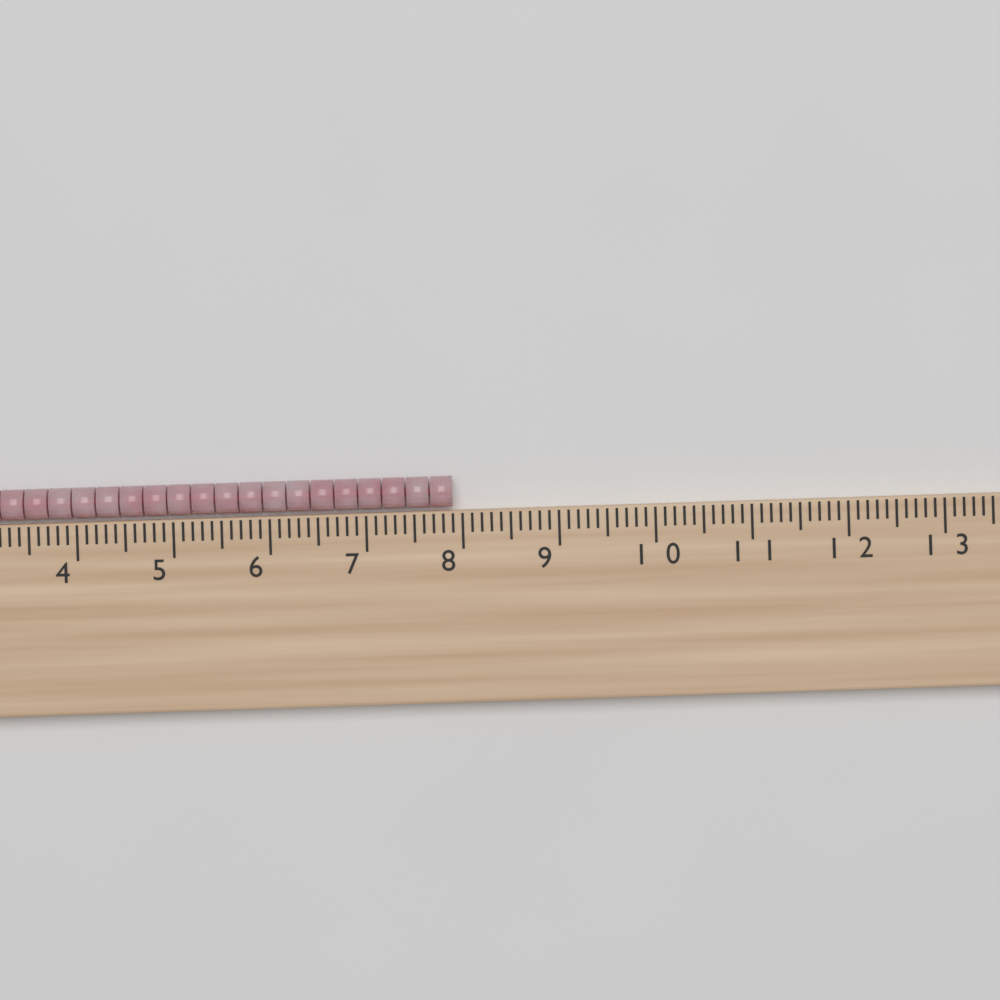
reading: 7.9 cm
